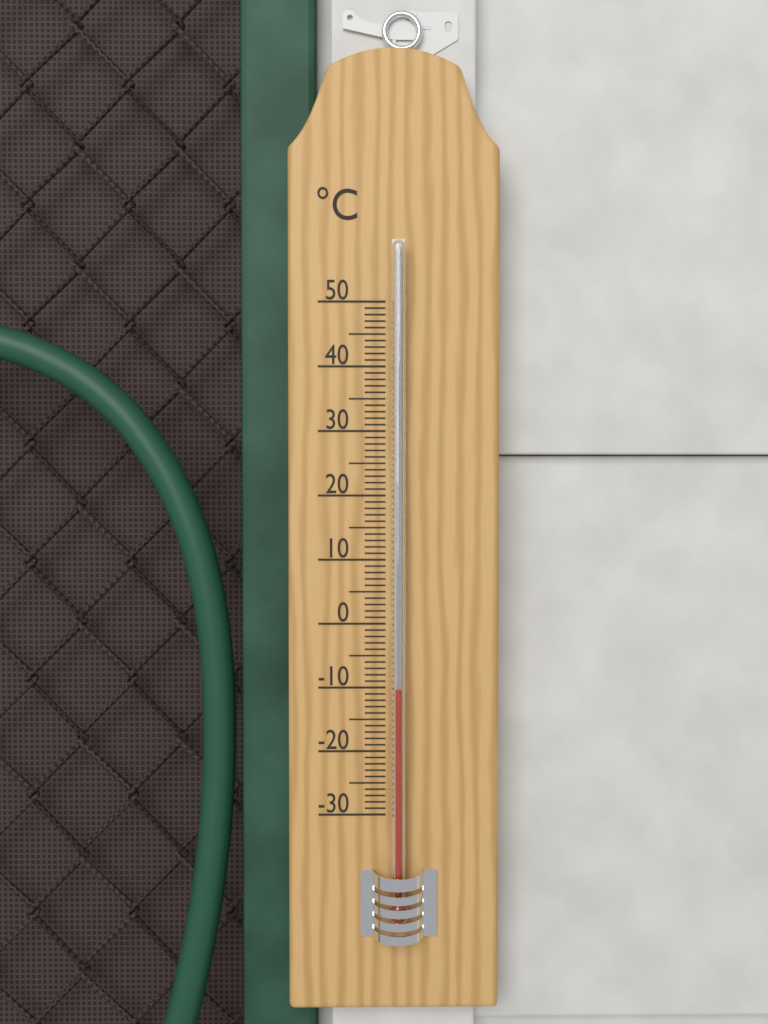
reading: -10 °C
